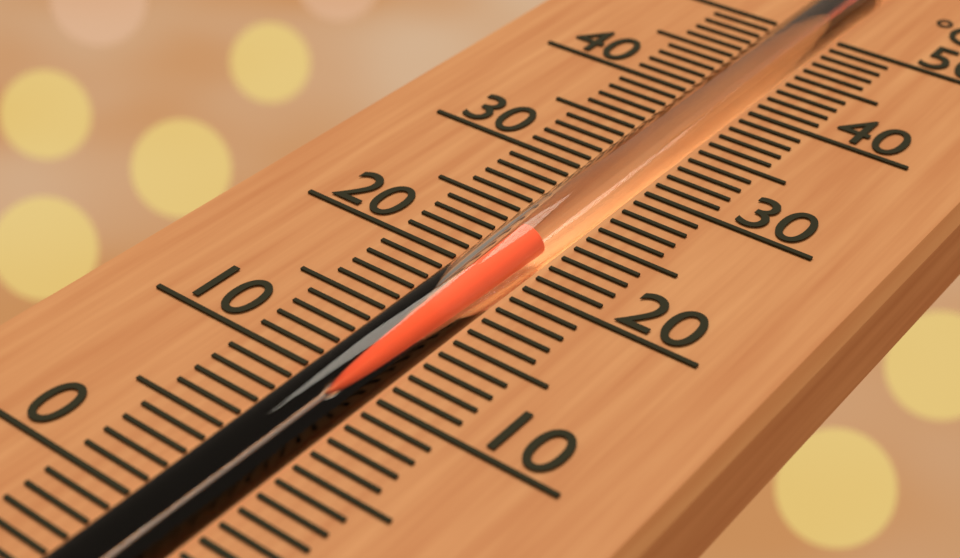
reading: 23 °C
